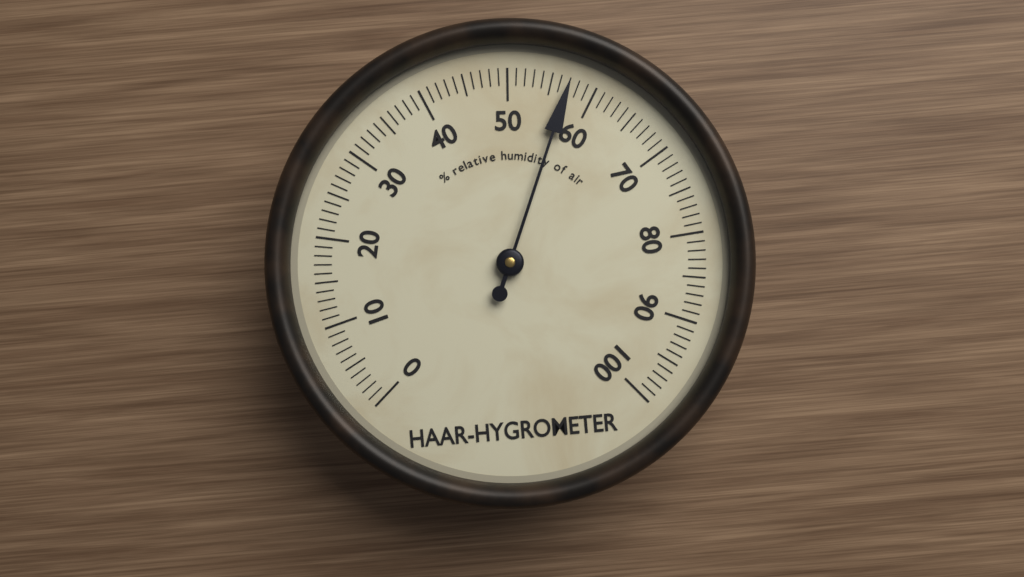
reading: 57 %
